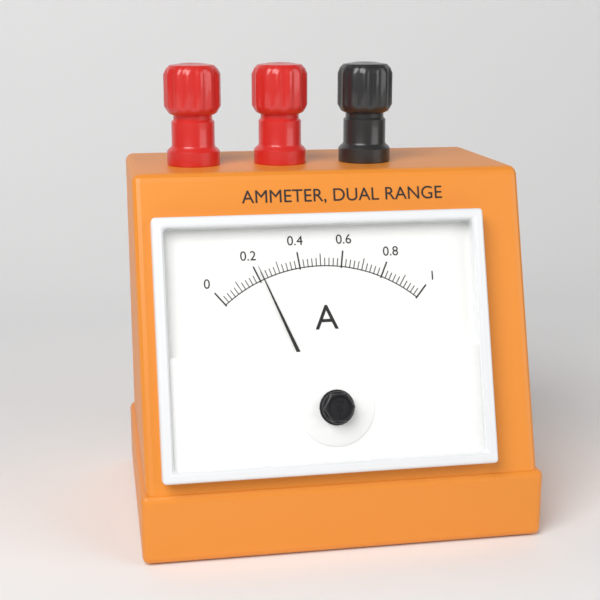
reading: 0.22 A
